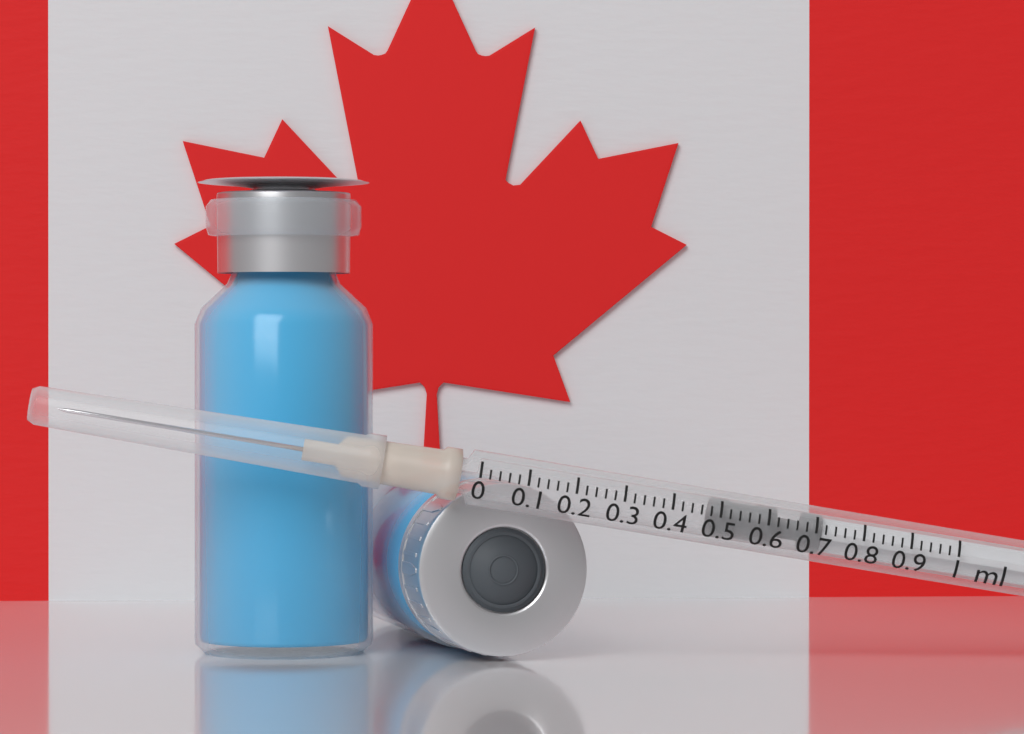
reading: 0.48 ml
